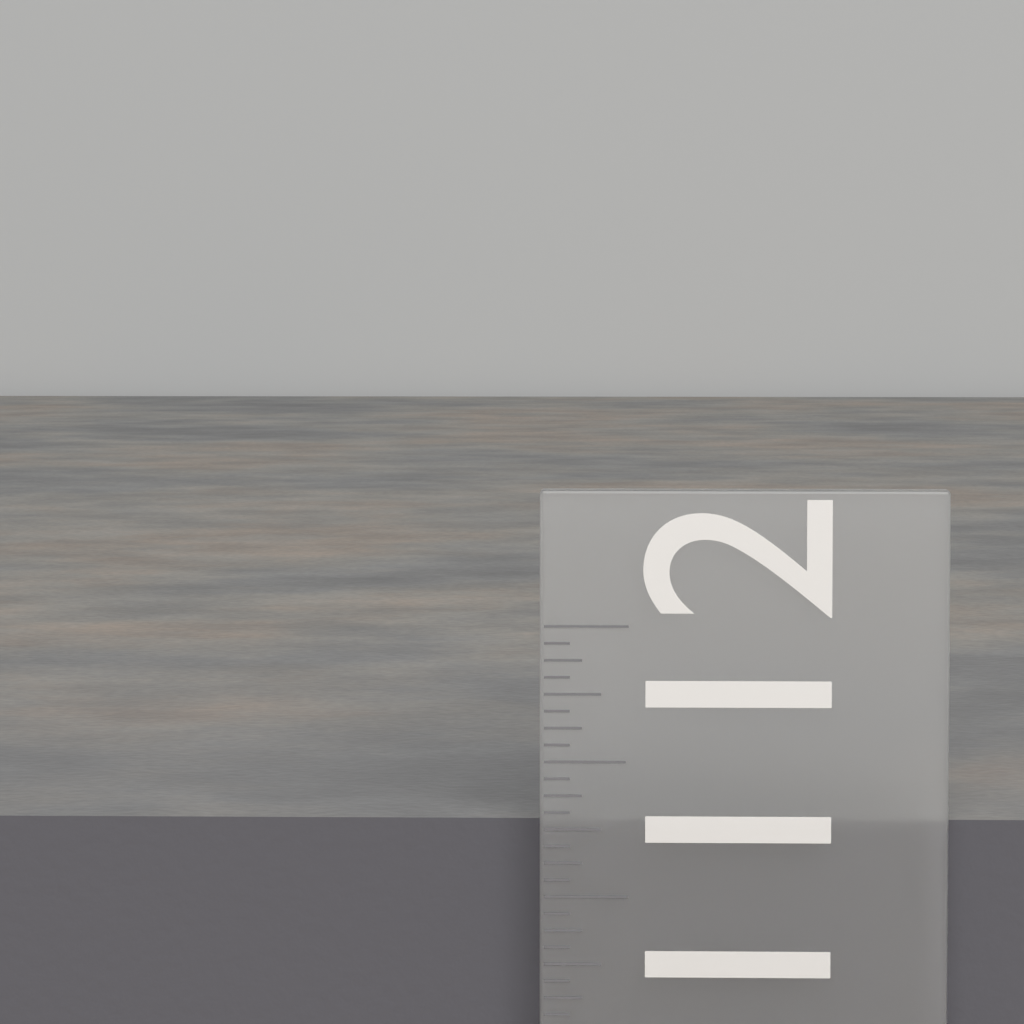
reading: 11.2500 in
